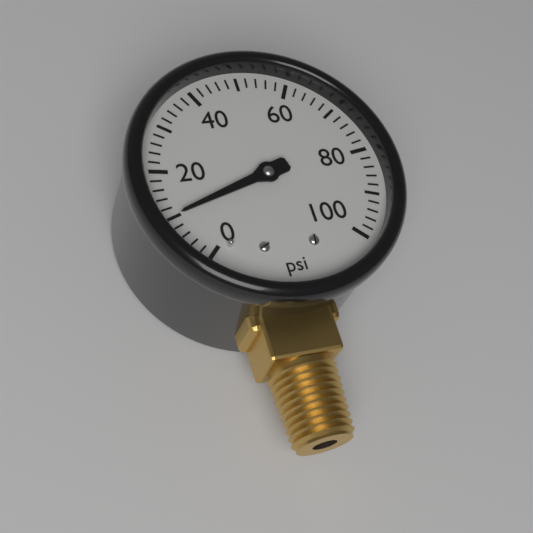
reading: 10 psi
